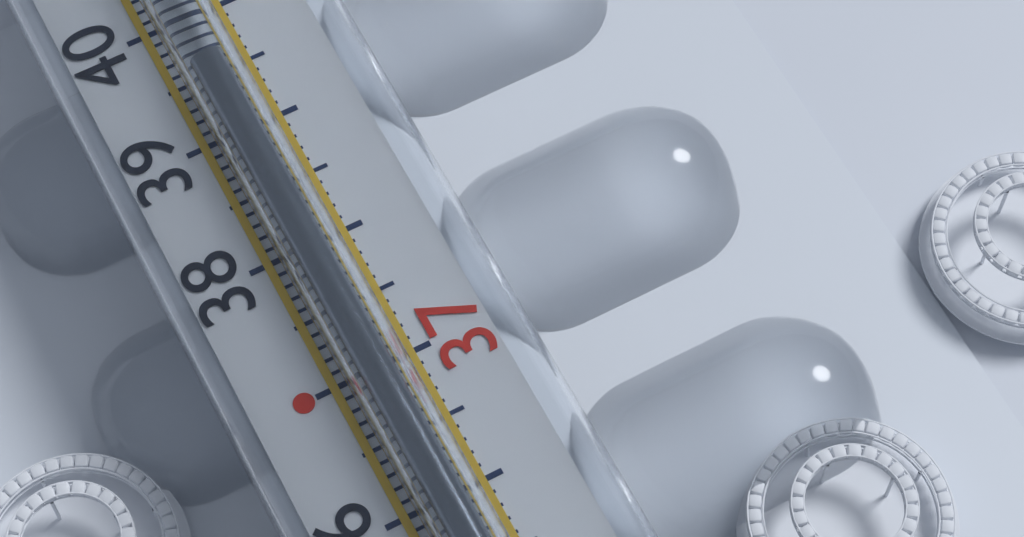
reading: 39.5 °C
